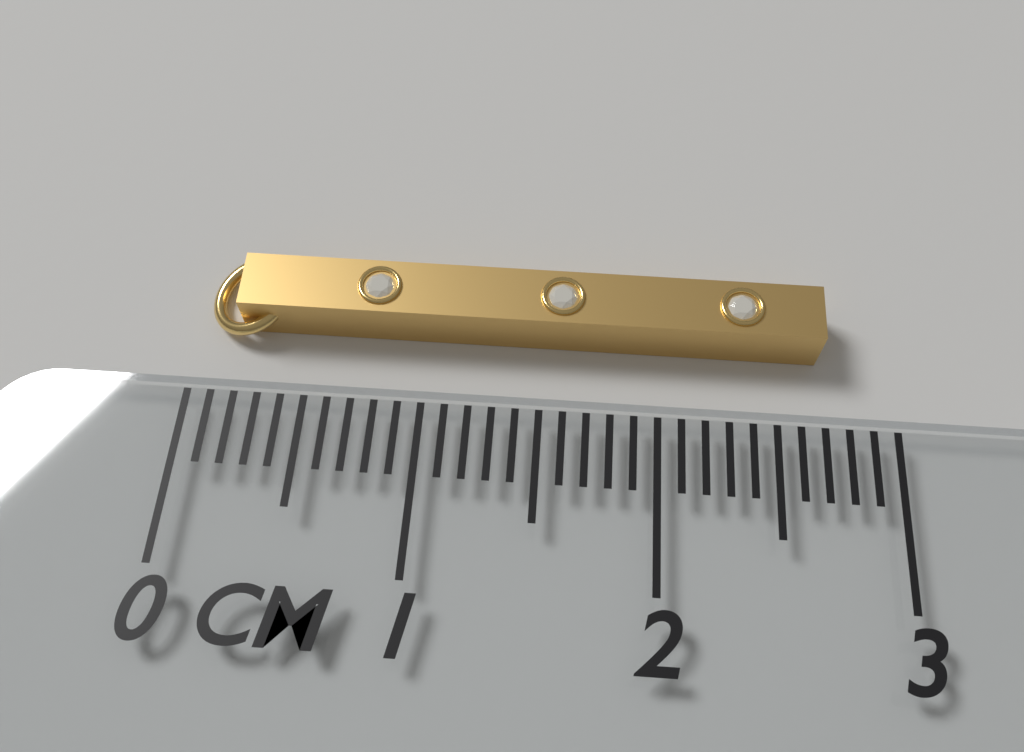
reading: 2.7 cm
